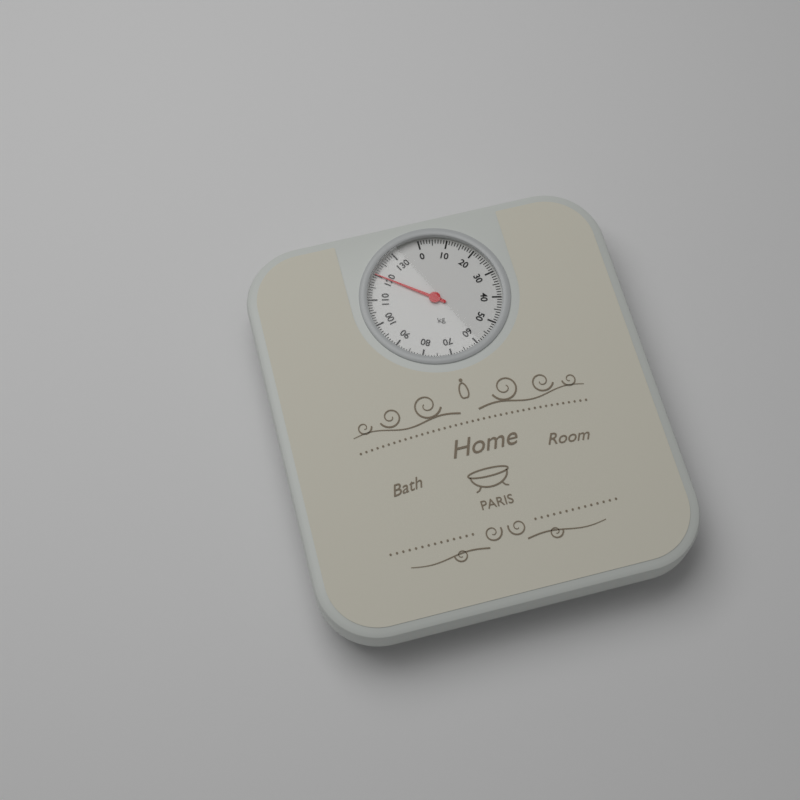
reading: 120 kg
